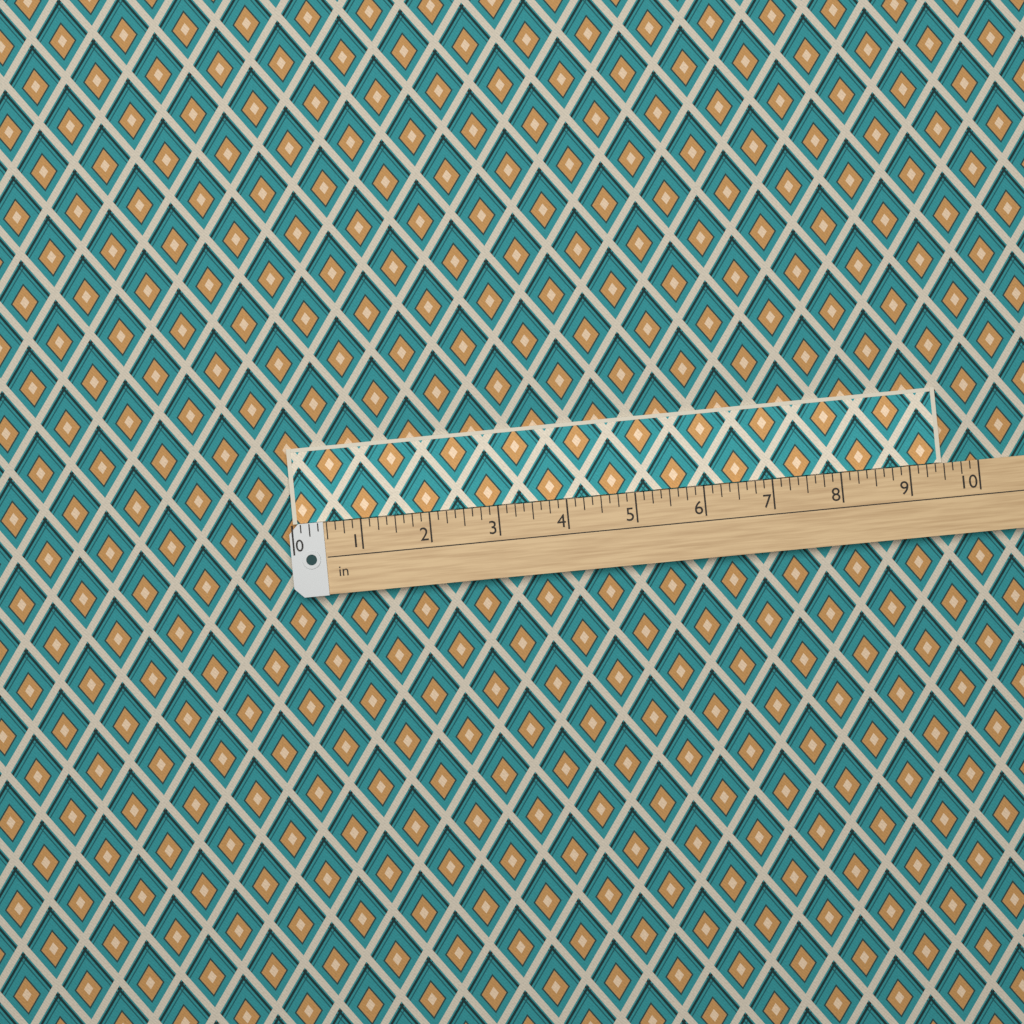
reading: 9.500 in
